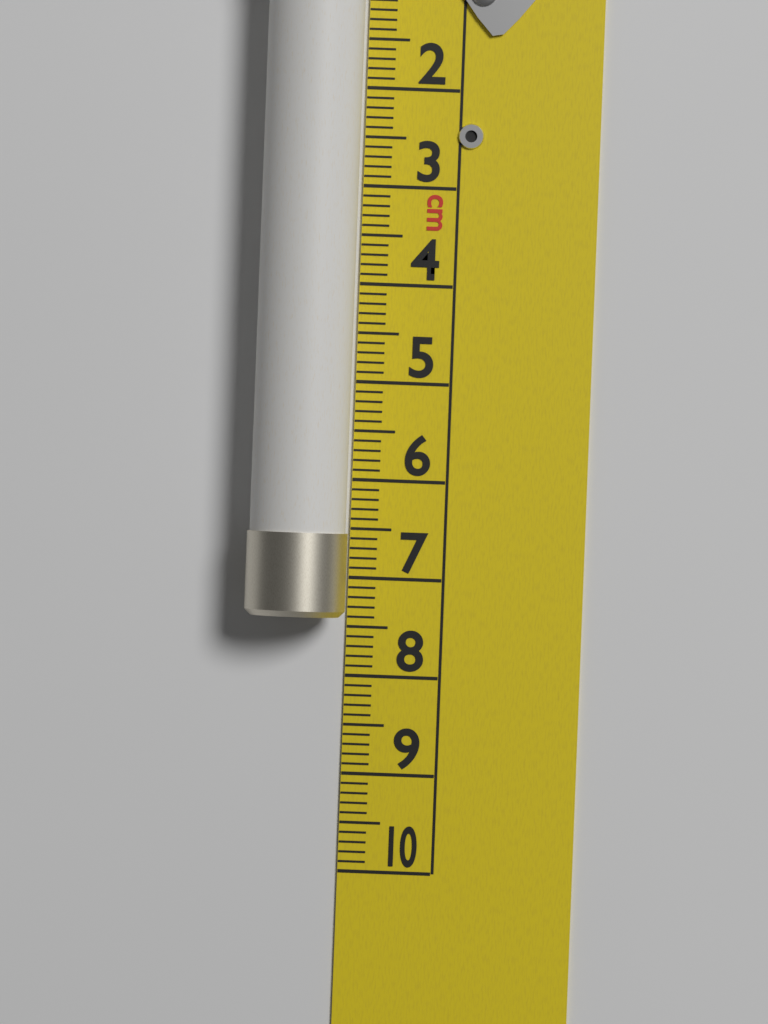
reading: 7.4 cm
